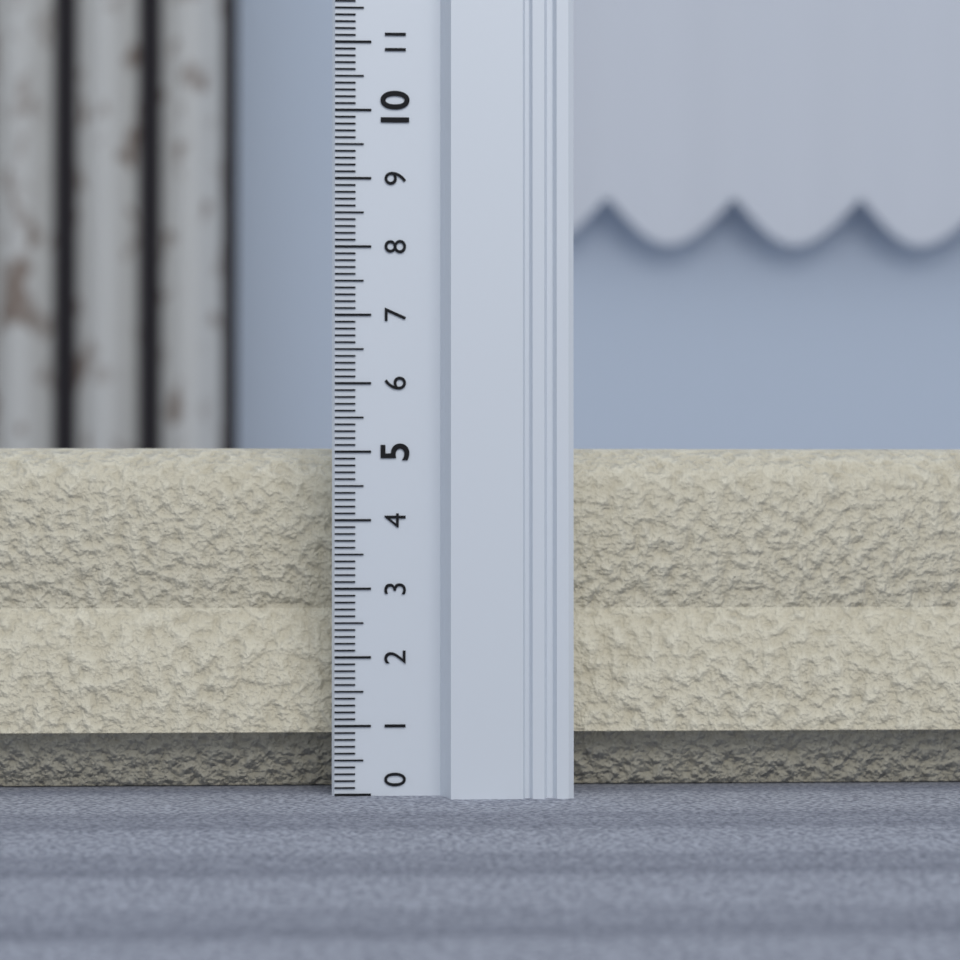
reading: 5.1 (no unit)
